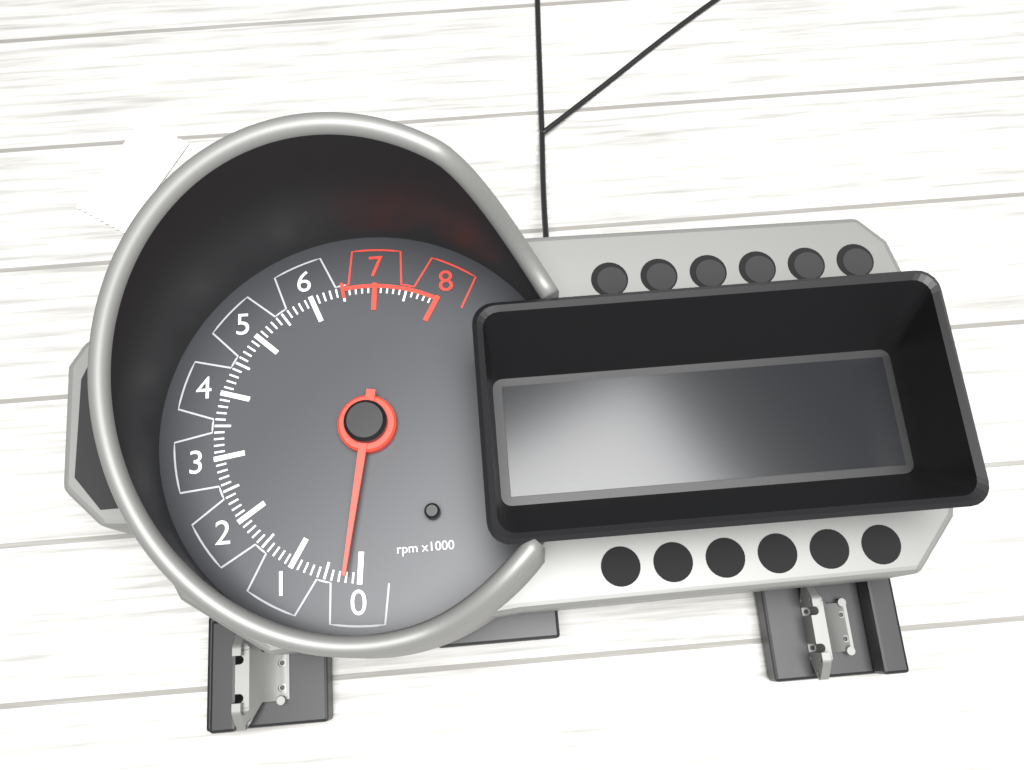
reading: 200 rpm
